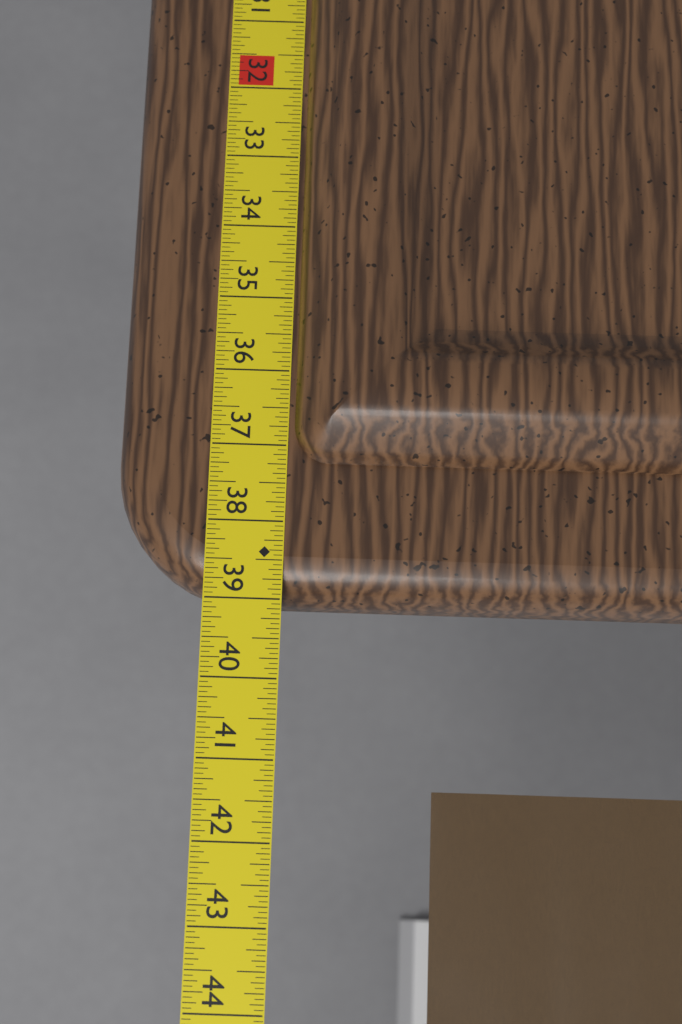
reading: 39.0000 in
